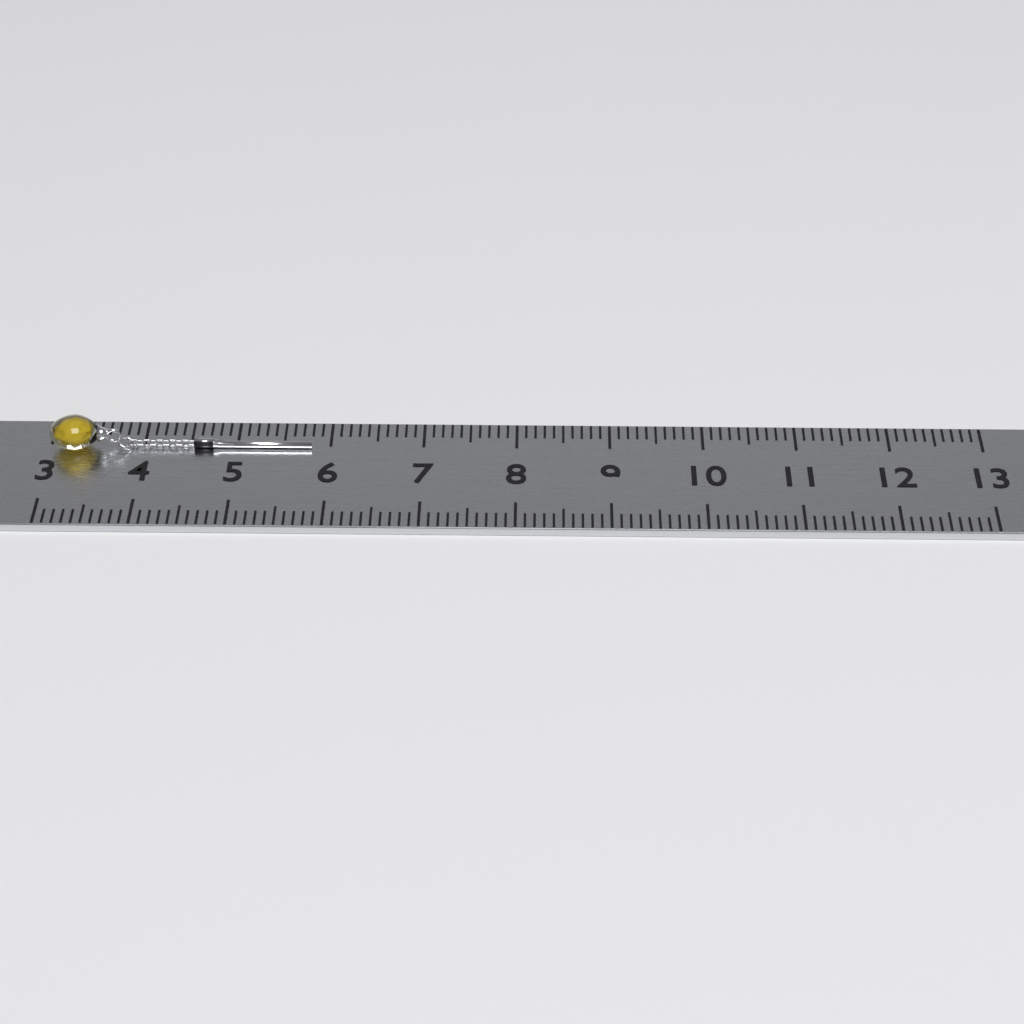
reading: 5.8 (no unit)
